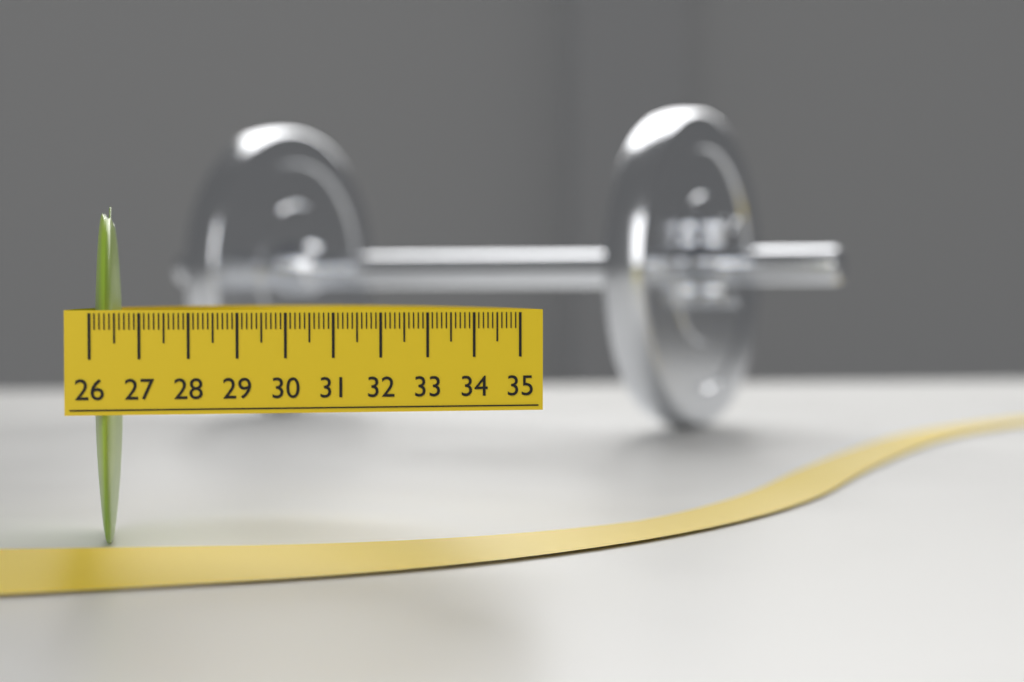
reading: 26.6 (no unit)
